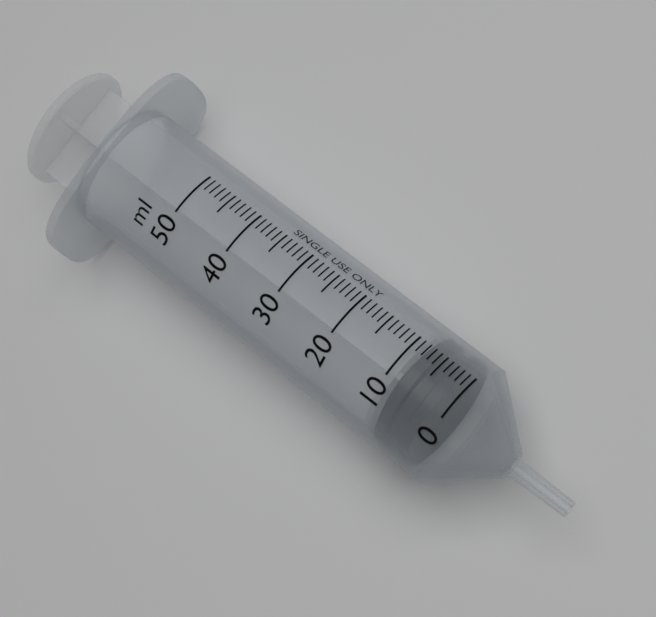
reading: 2 ml
